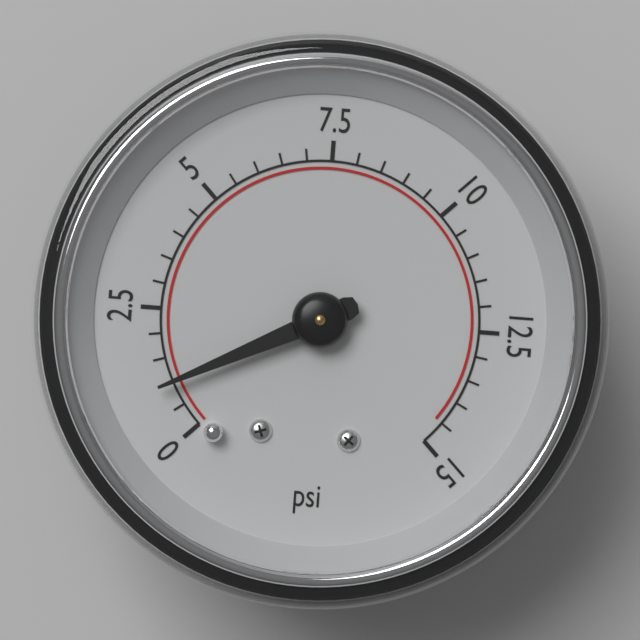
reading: 1.0 psi
